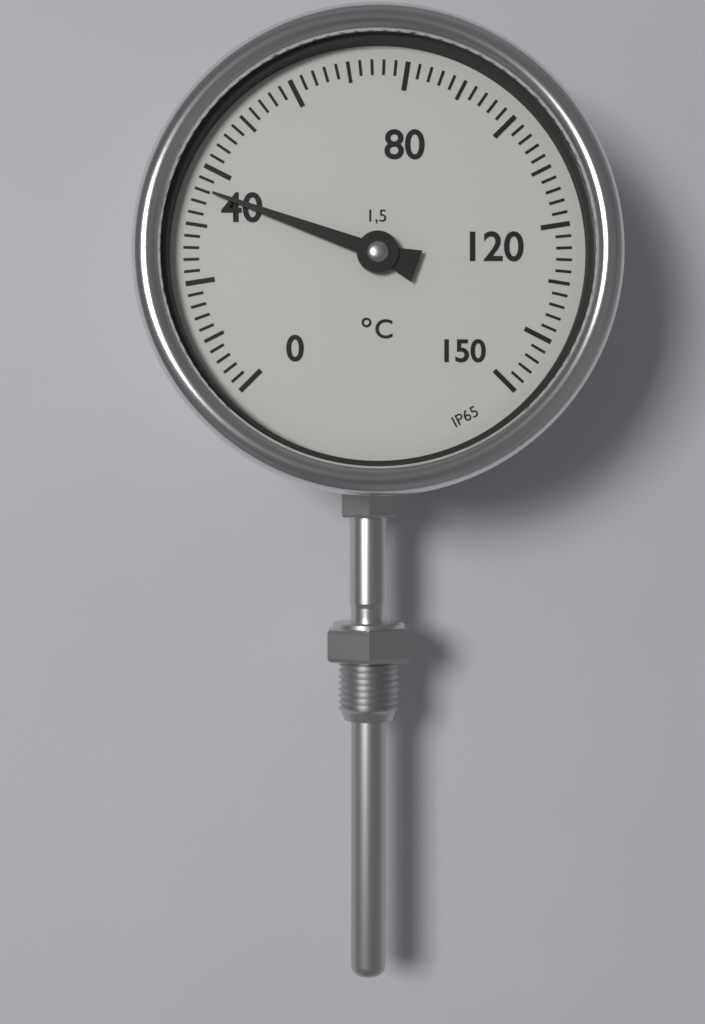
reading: 36 °C
